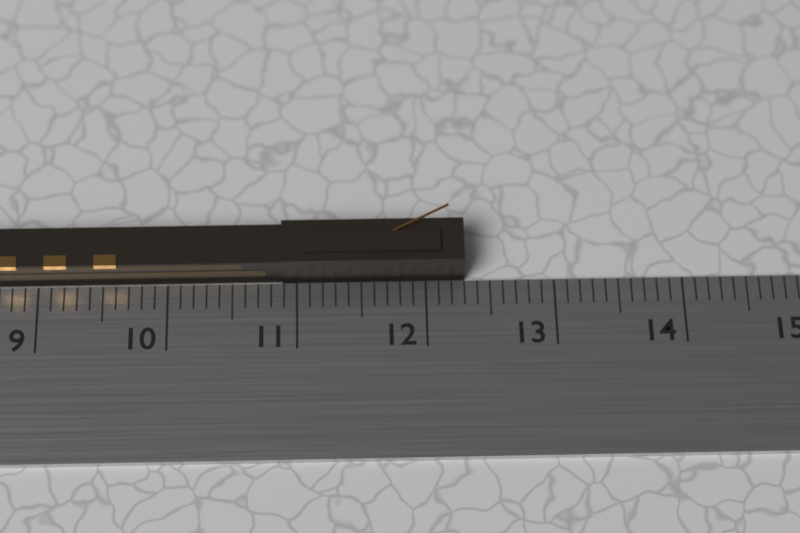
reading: 12.3 cm
